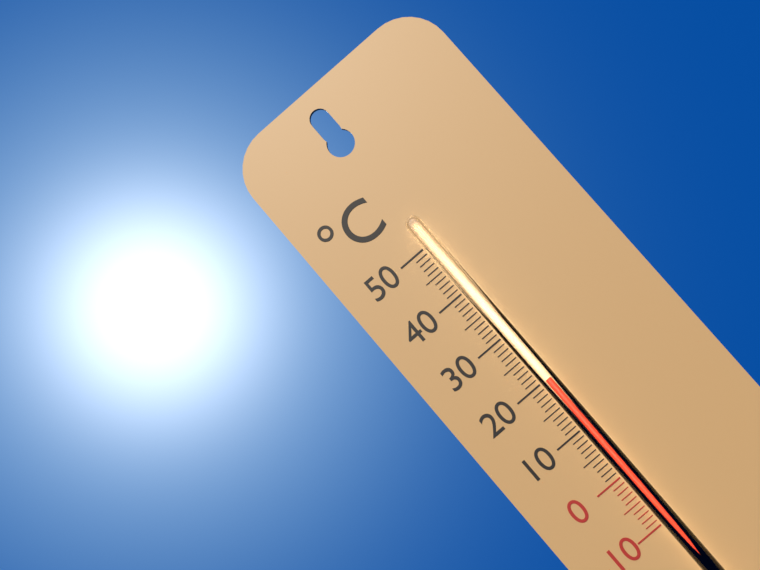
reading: 20 °C
